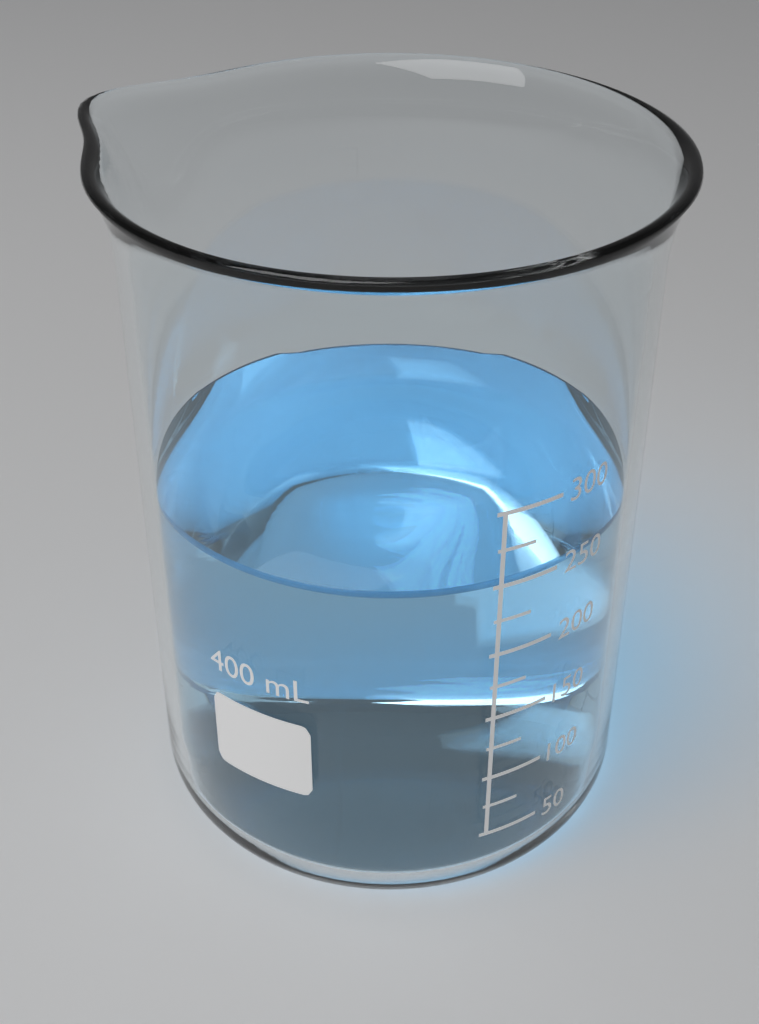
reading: 250 mL
